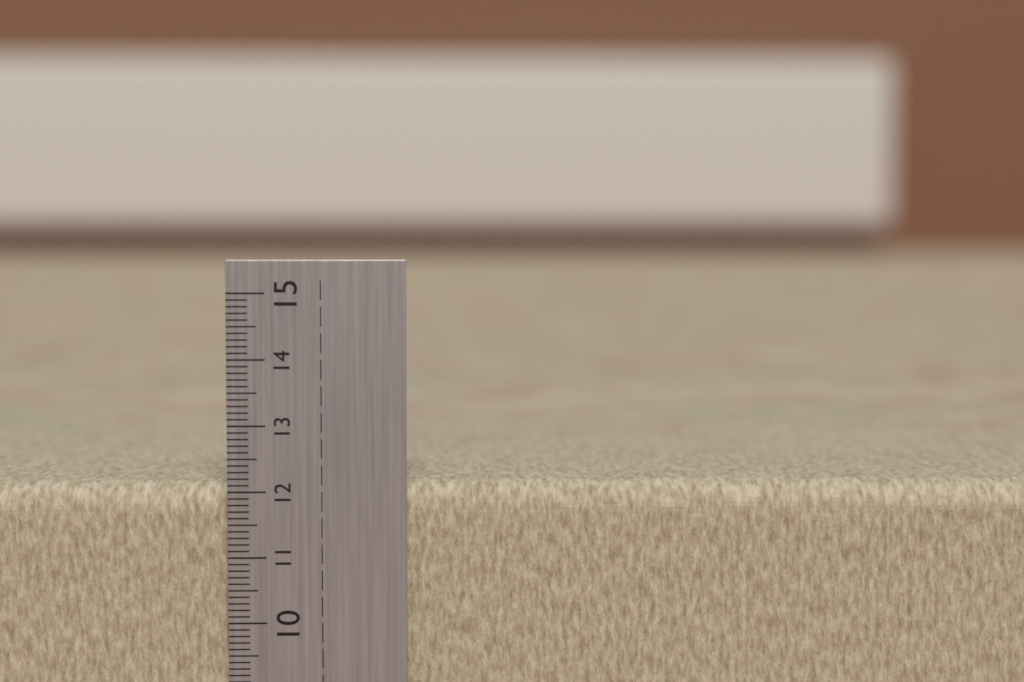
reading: 12.1 cm
